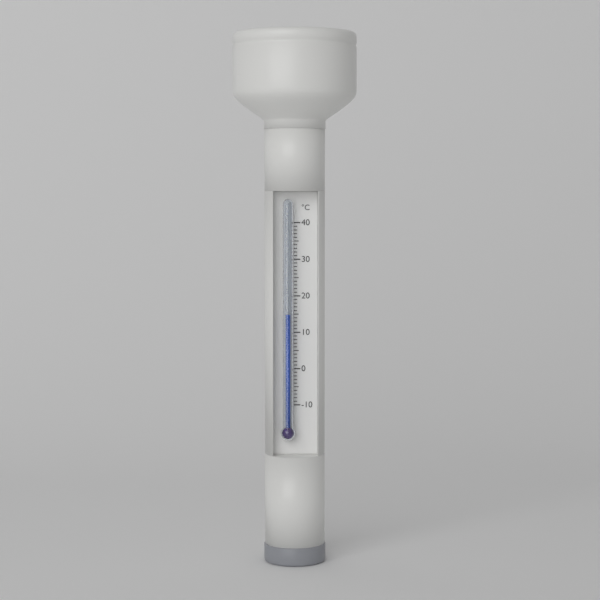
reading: 15 °C
